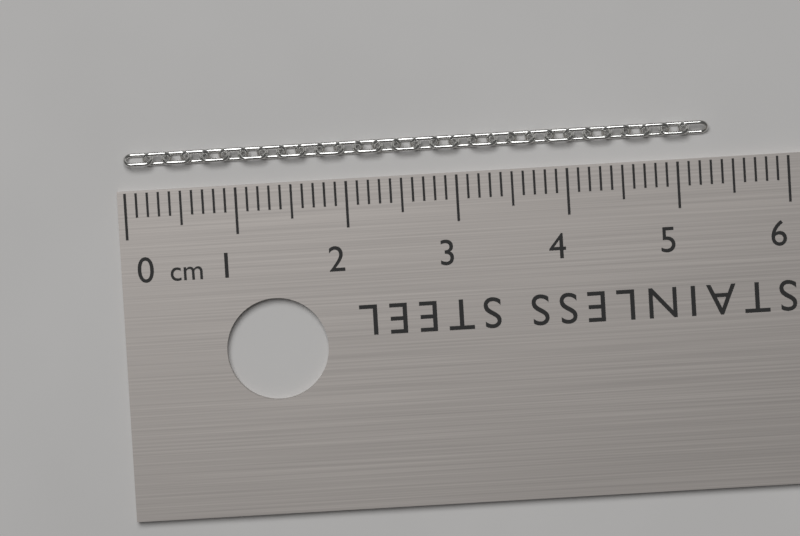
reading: 5.3 cm
